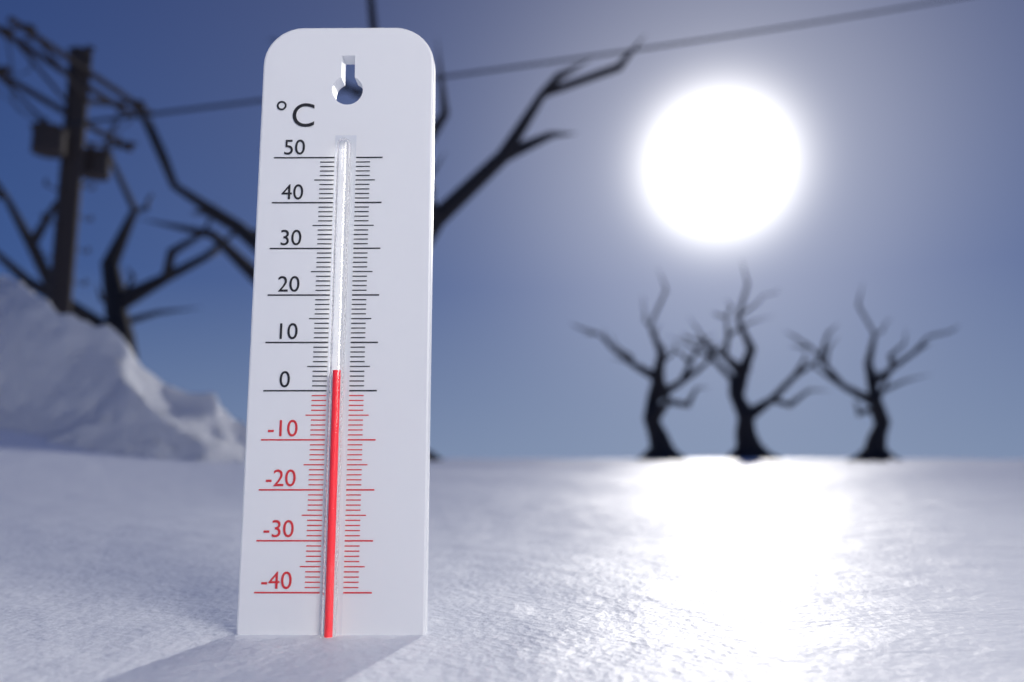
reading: 4 °C
